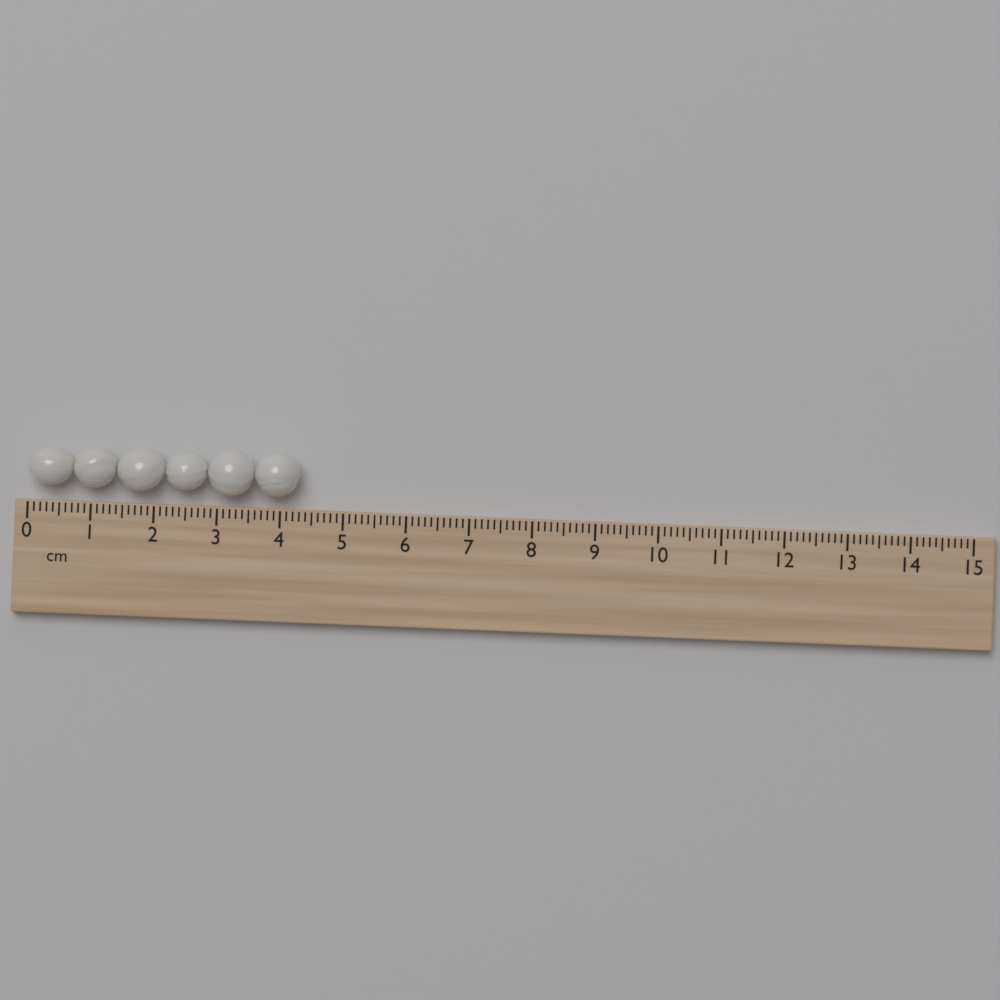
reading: 4.3 cm
